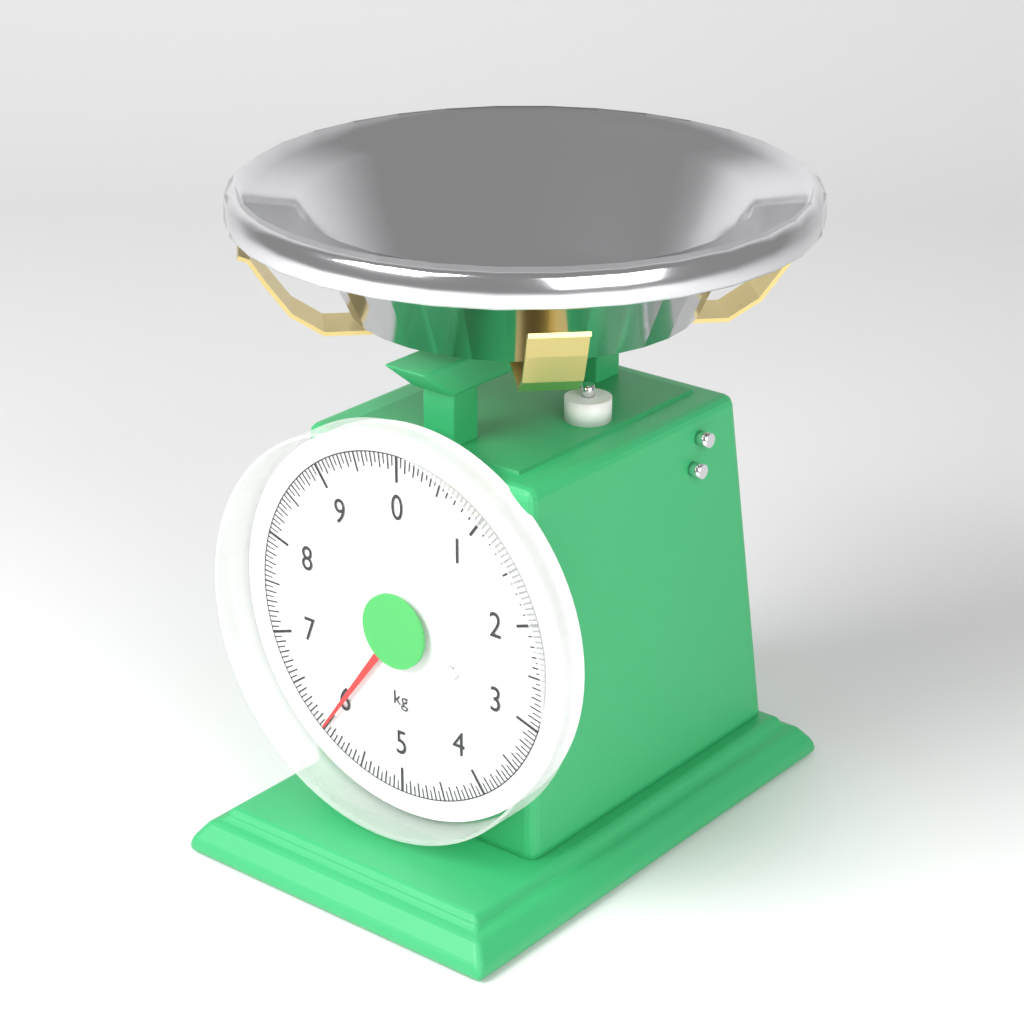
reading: 6.00 kg
